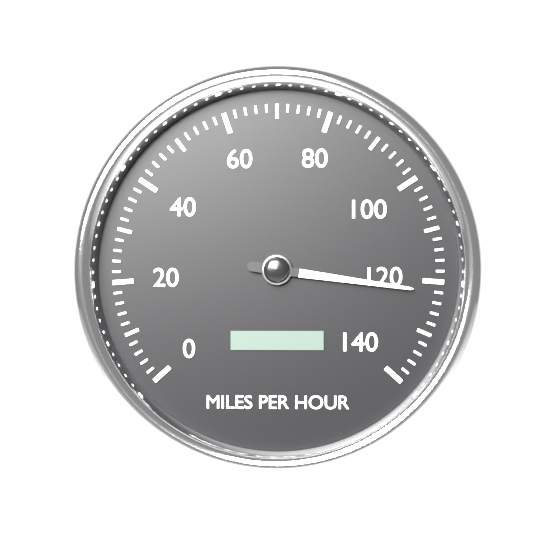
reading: 122 mph
